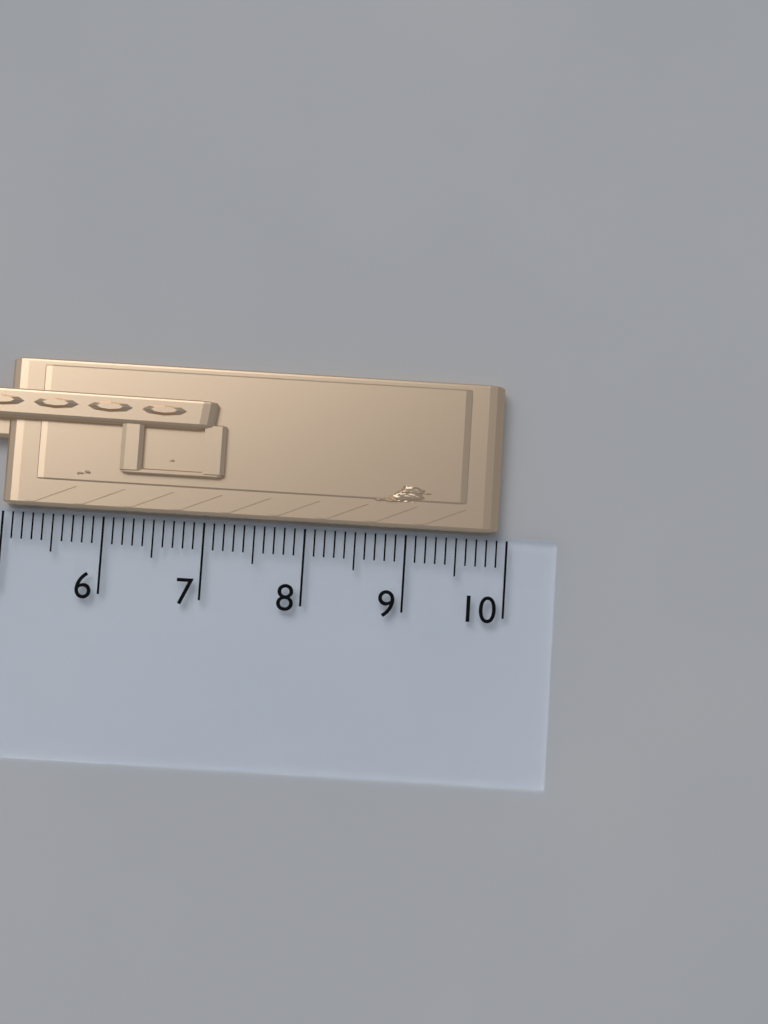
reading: 9.9 cm
